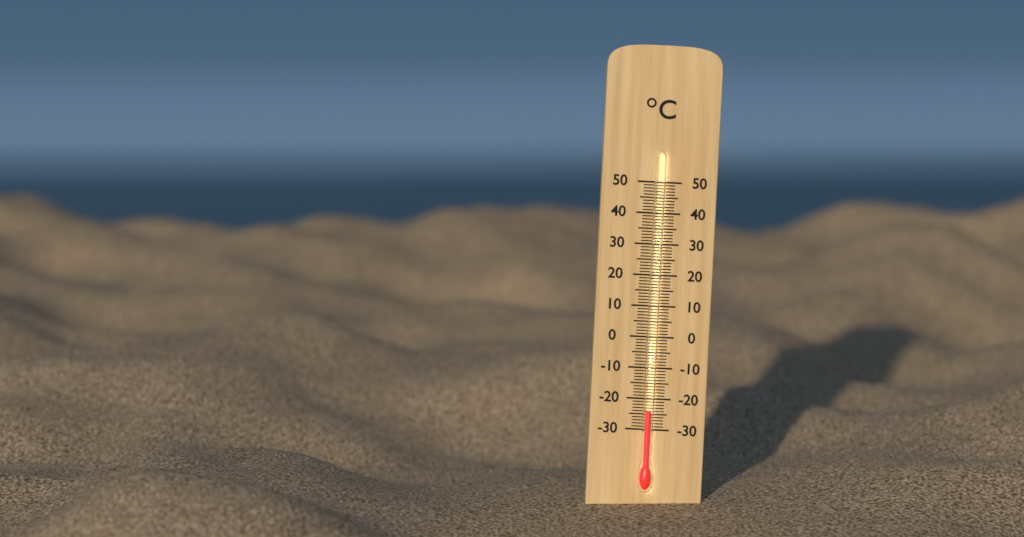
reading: -24 °C
